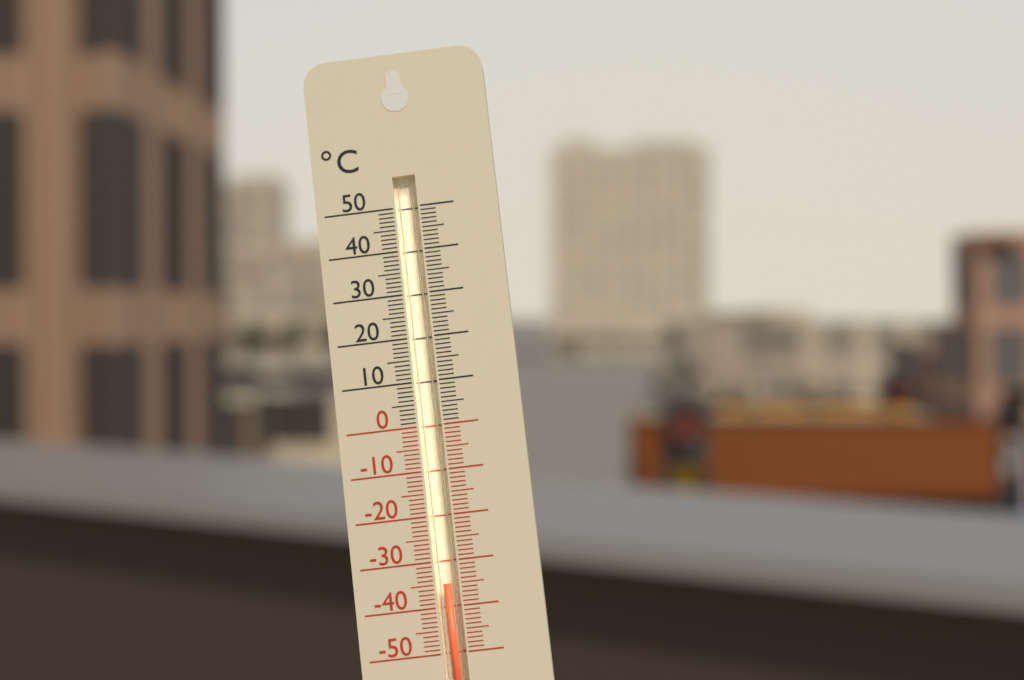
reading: -35 °C
